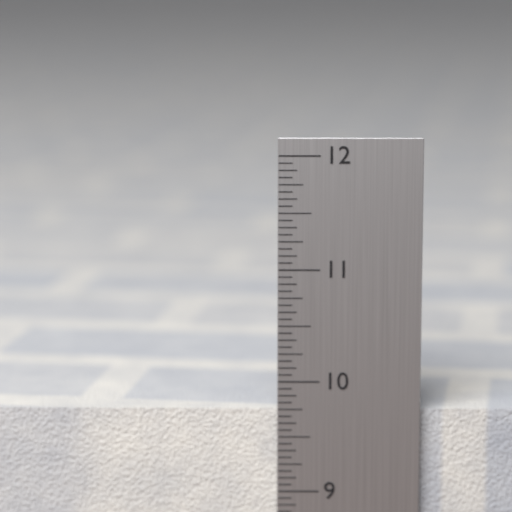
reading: 9.7500 in
